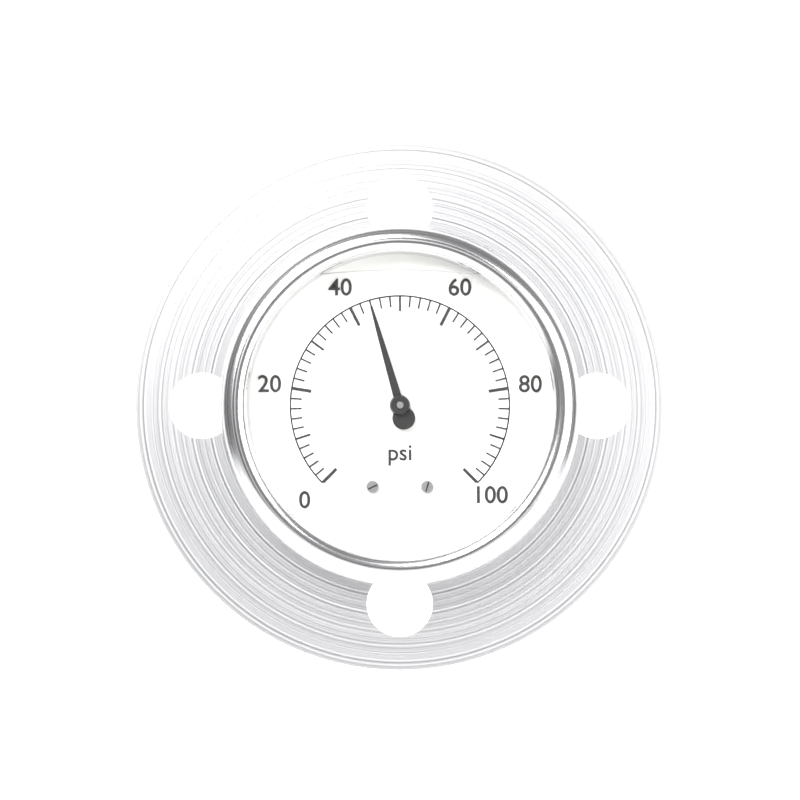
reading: 44 psi
